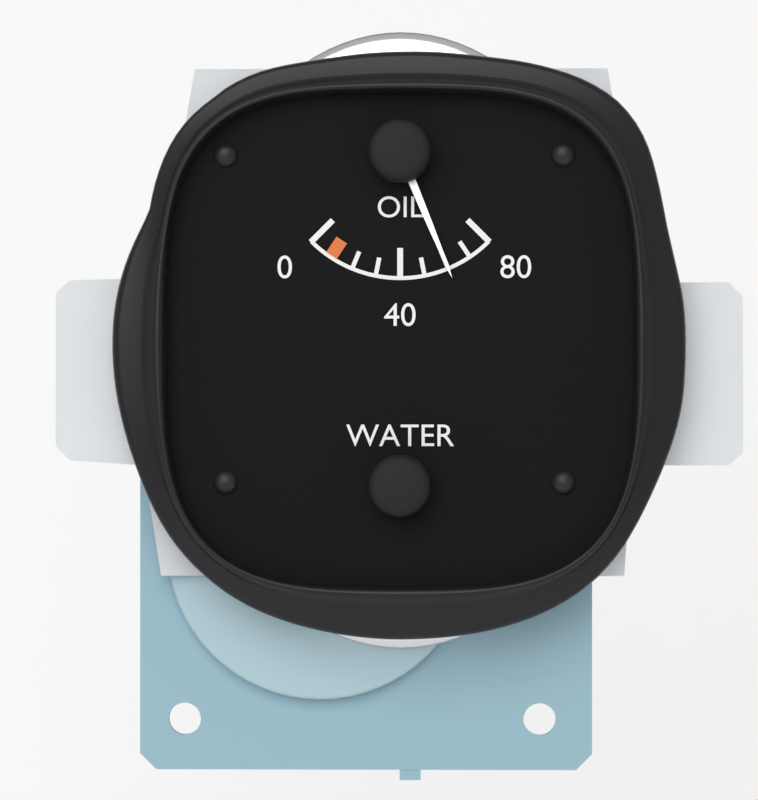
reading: 60 (no unit)
